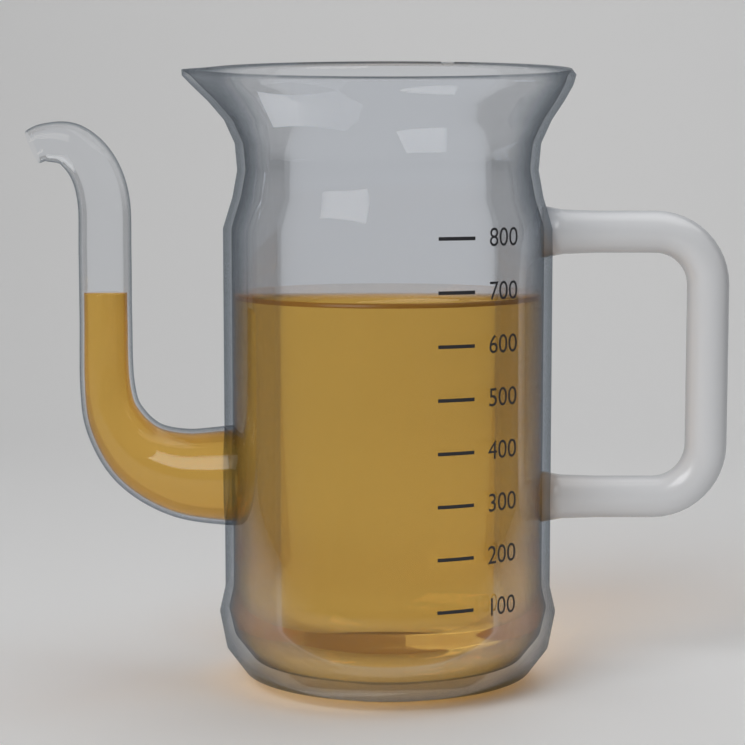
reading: 680 (no unit)
